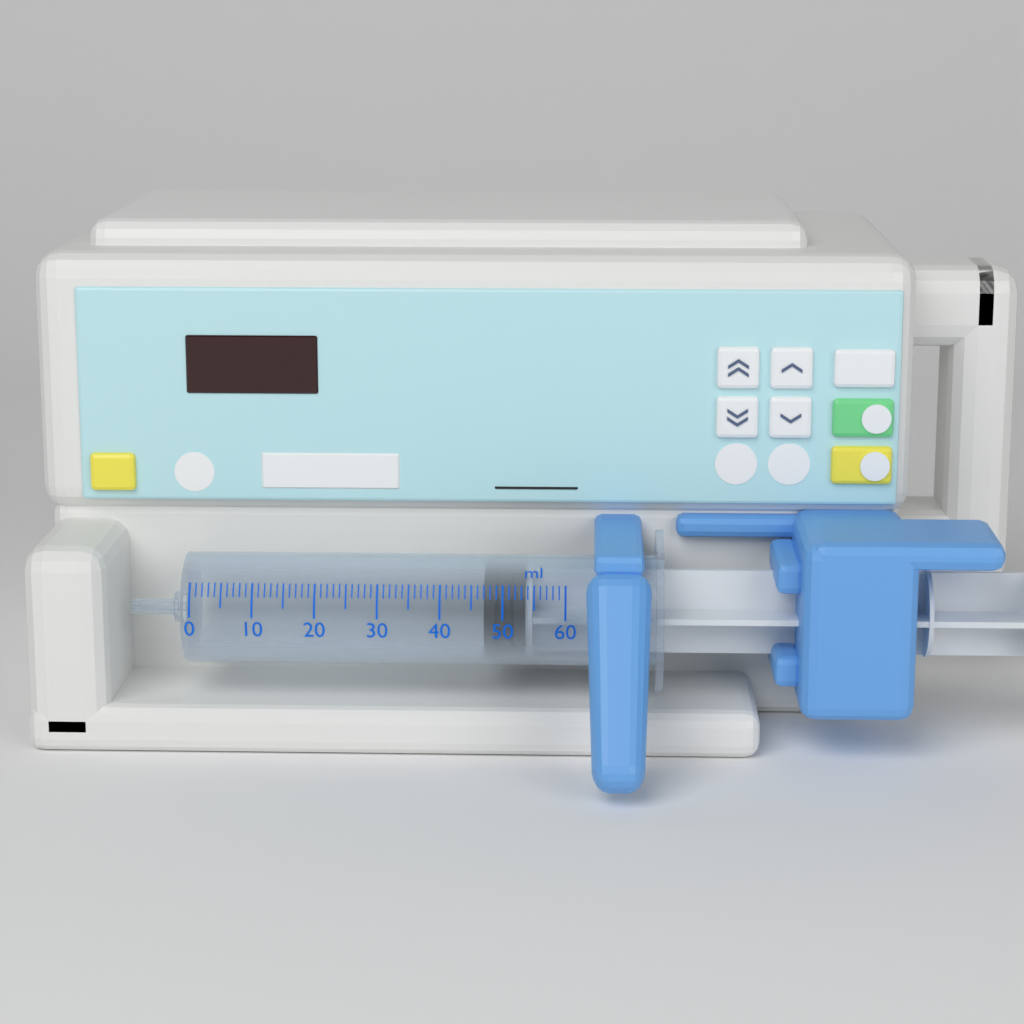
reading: 47 ml
